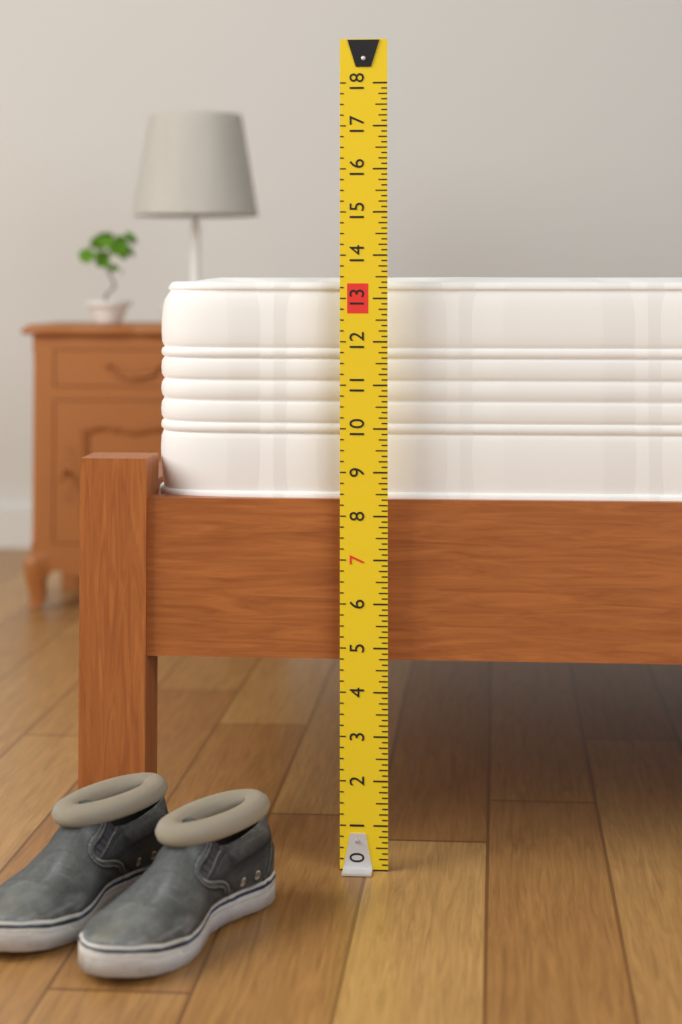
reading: 13.500 (no unit)
